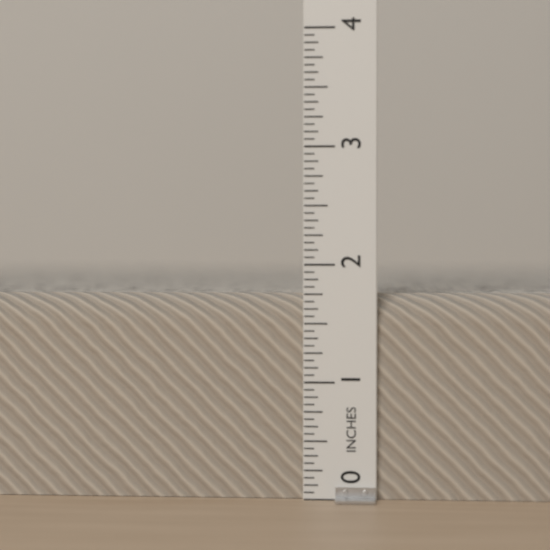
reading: 1.7500 in
